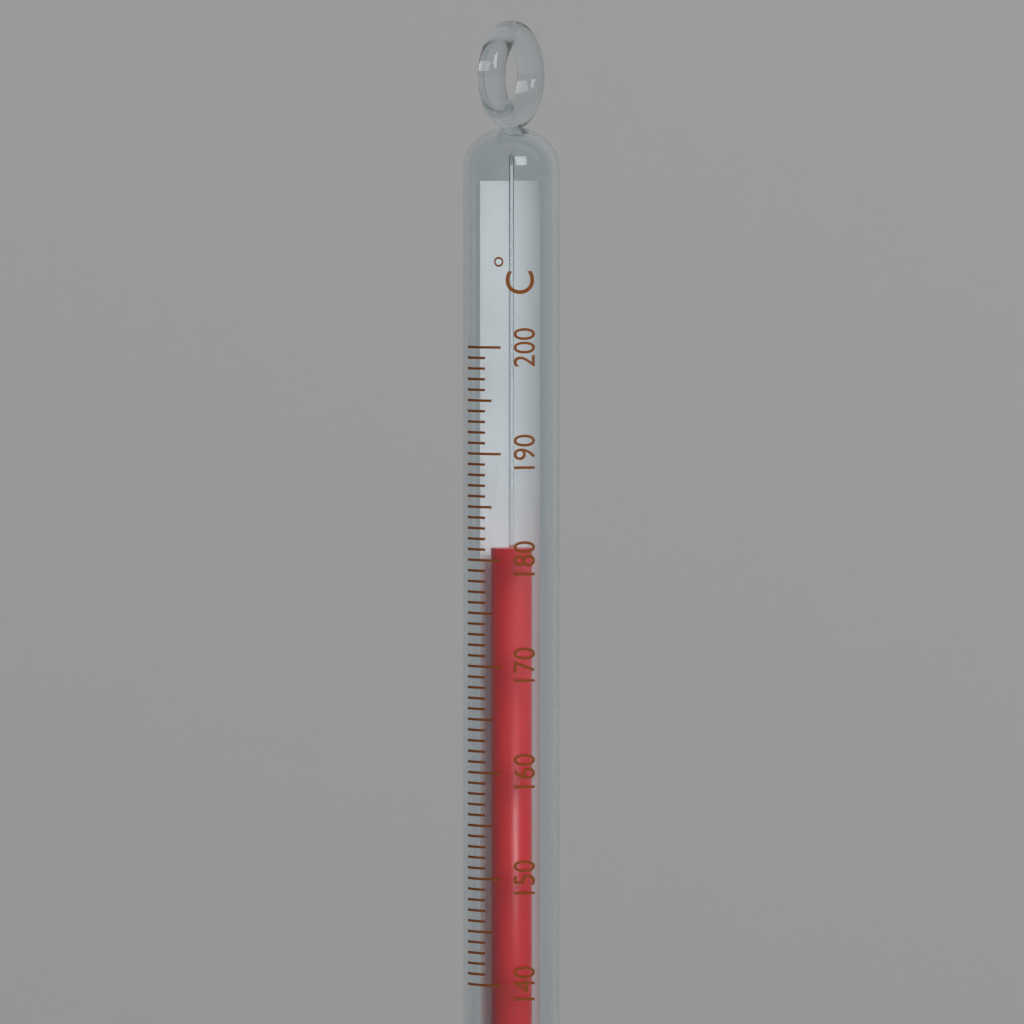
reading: 181 °C
